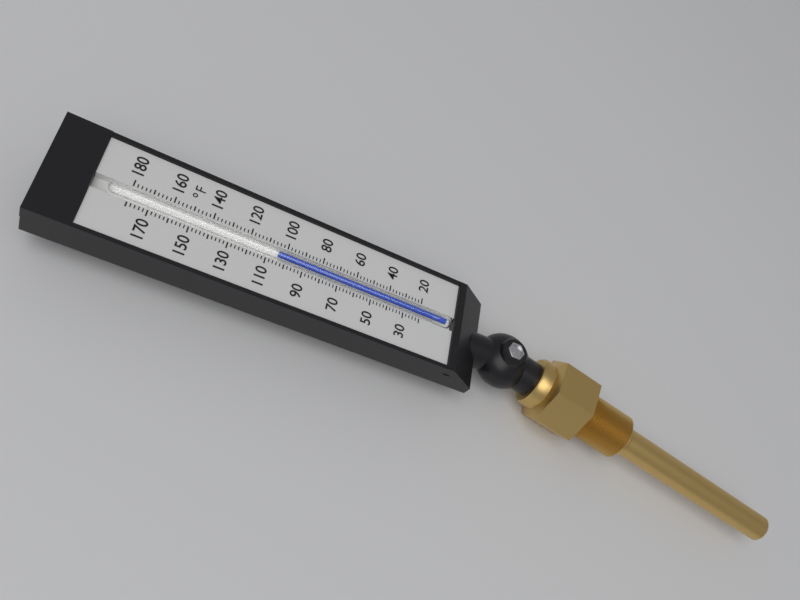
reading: 104 °F
